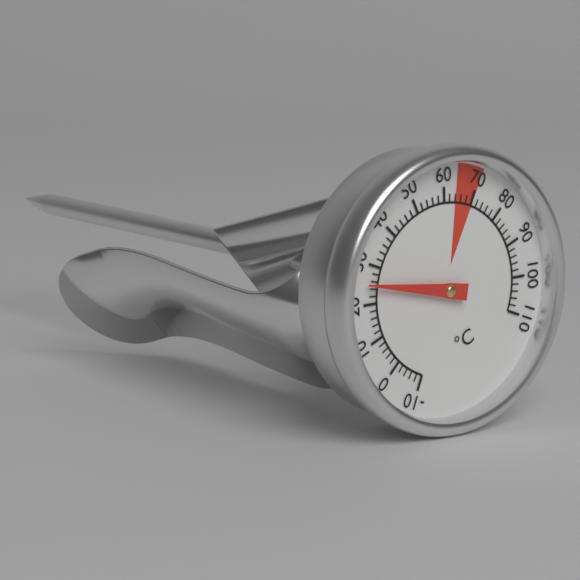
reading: 25 °C
